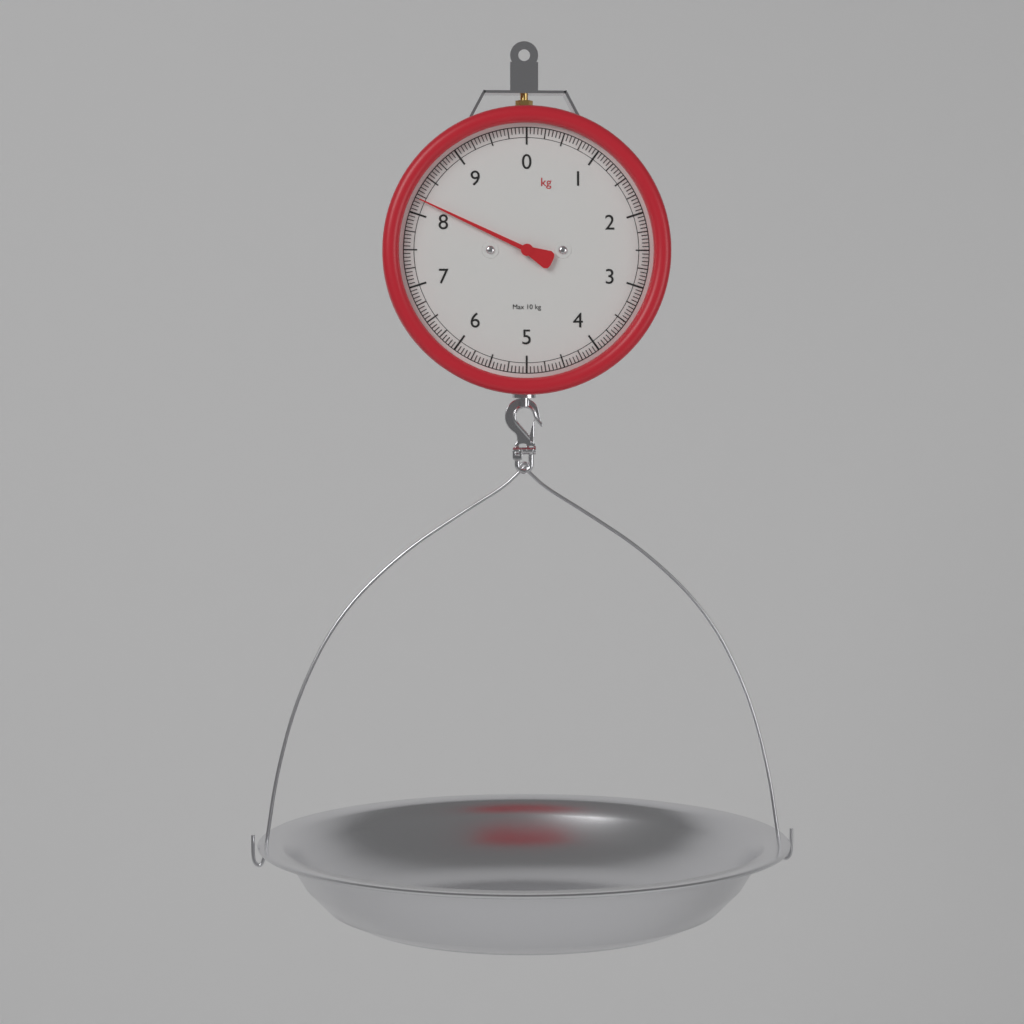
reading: 8.20 kg
